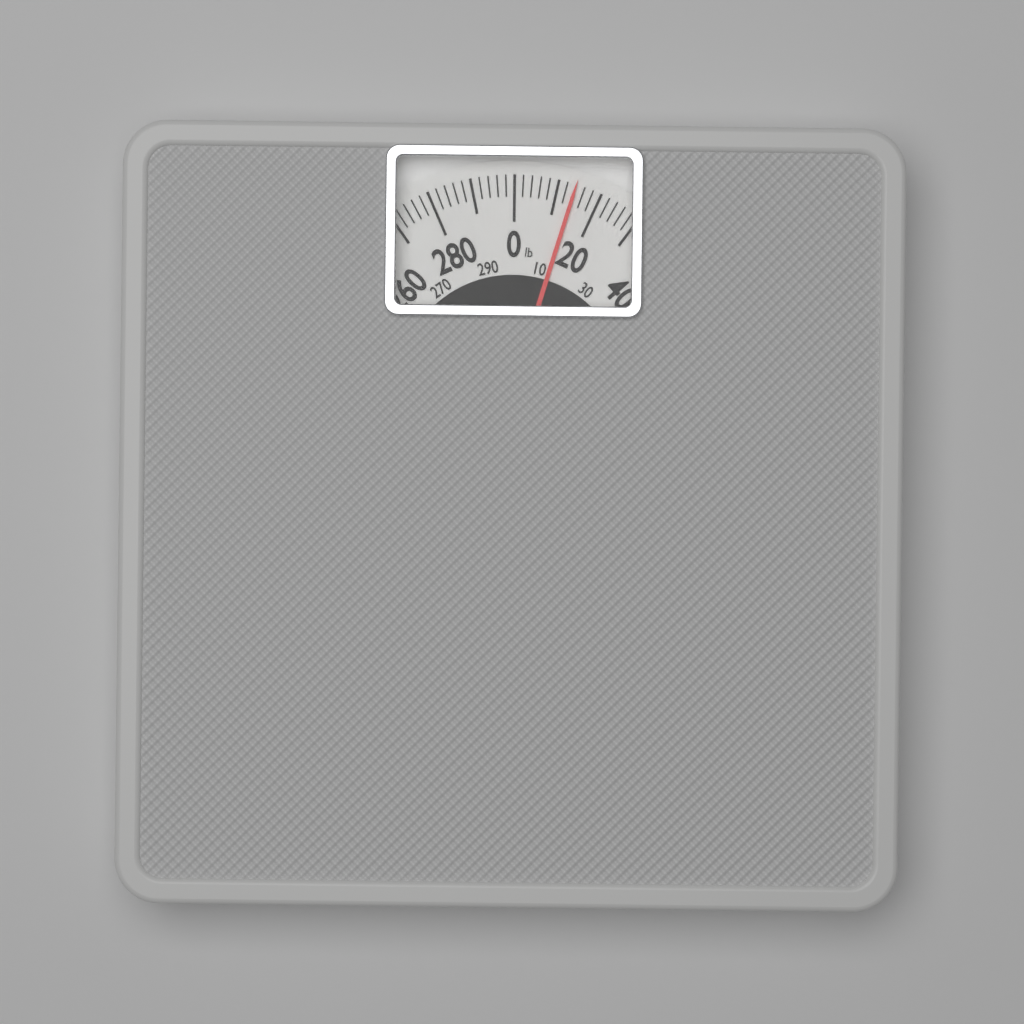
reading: 14 lb
